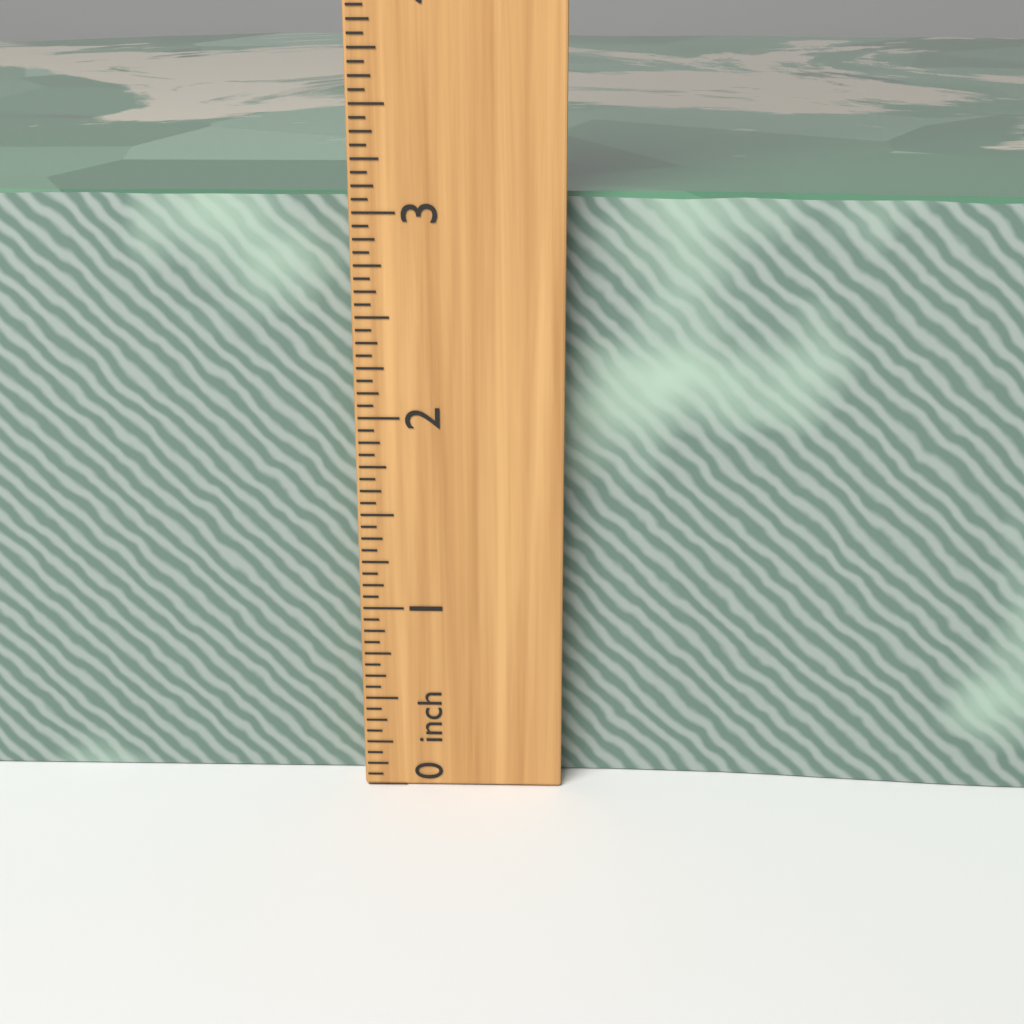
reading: 3.0625 inch
